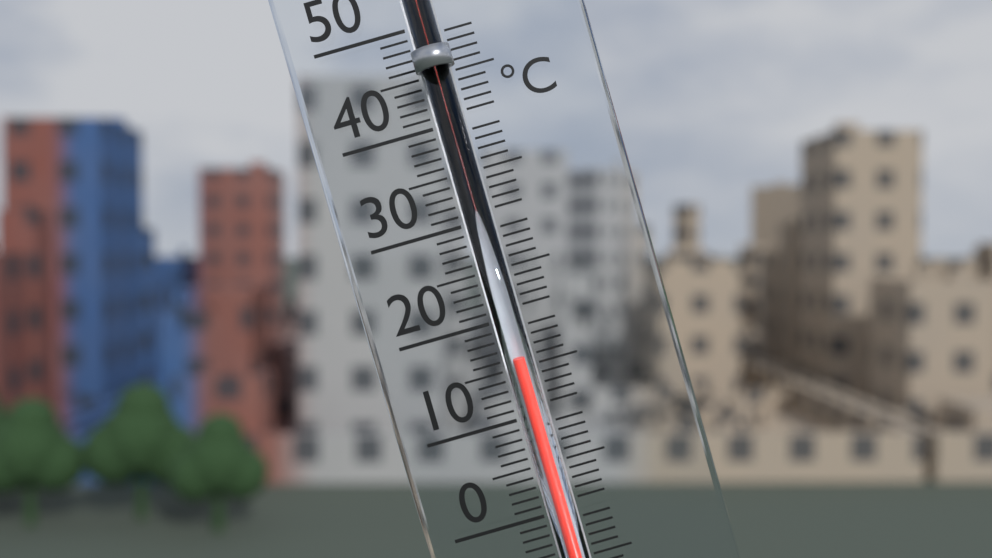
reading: 16 °C
